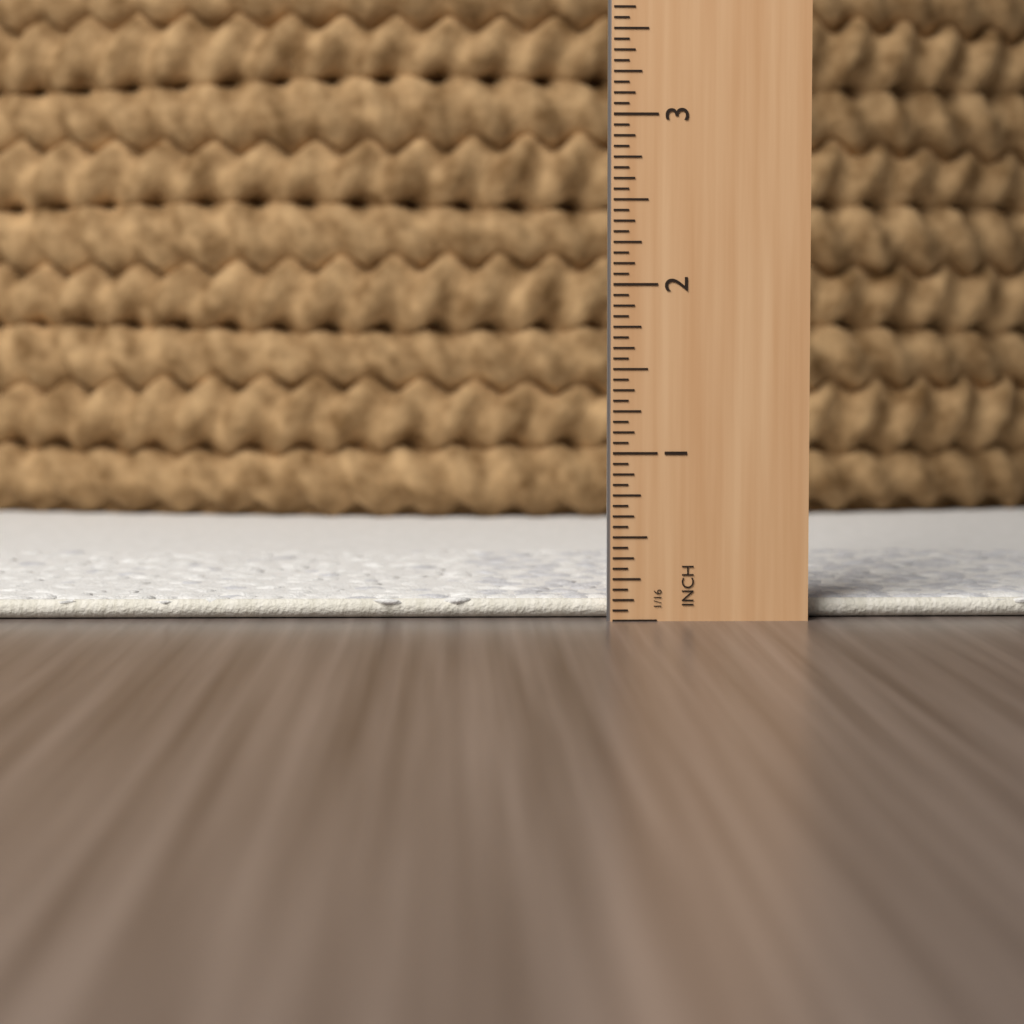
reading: 0.1250 in
